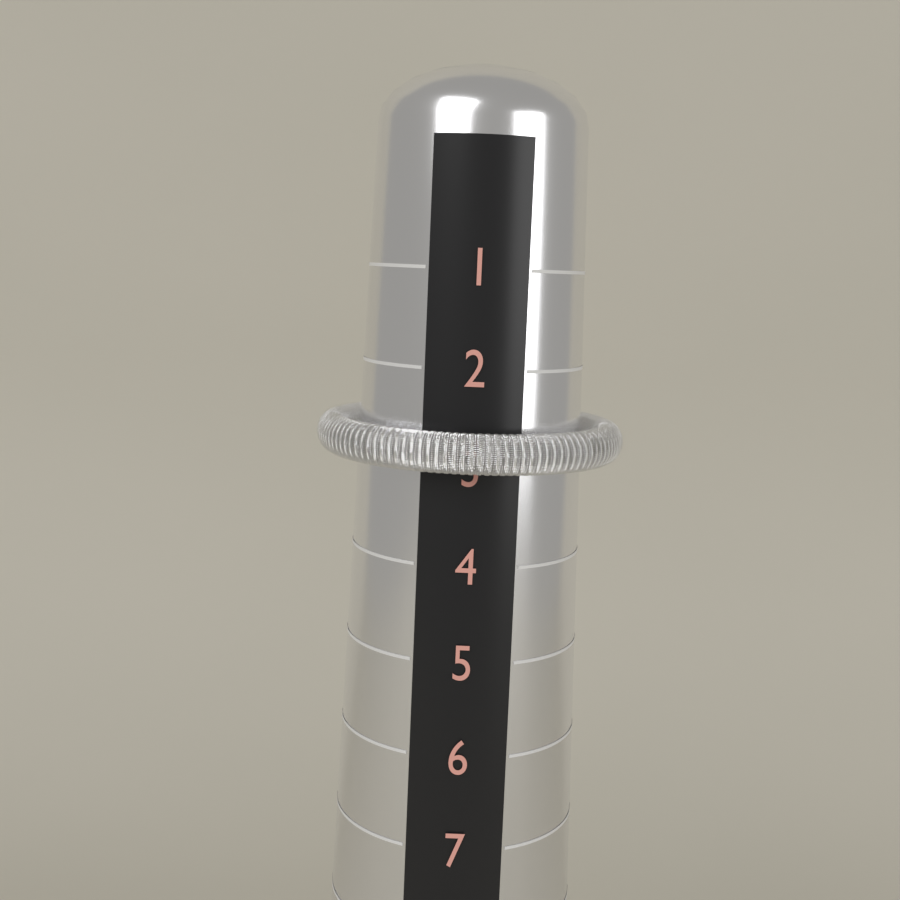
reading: 3 (no unit)
